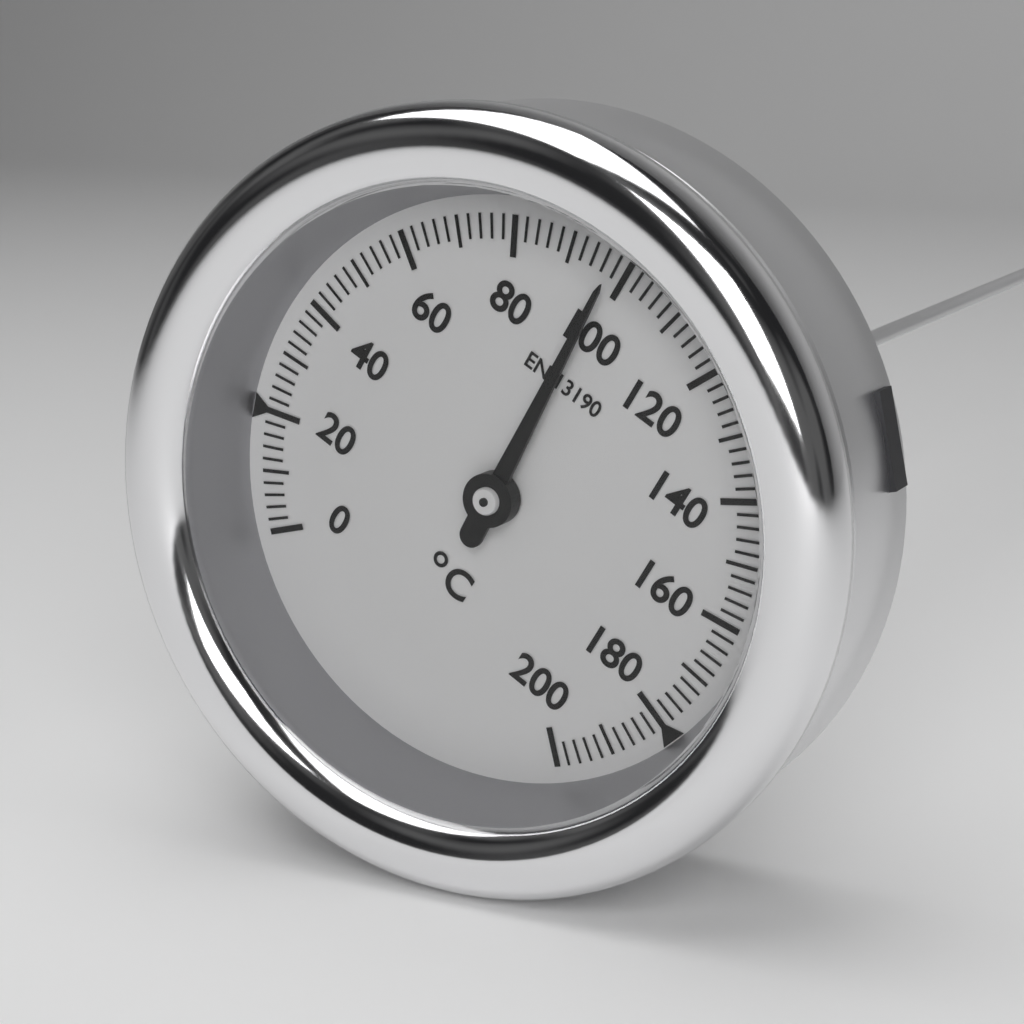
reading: 98 °C
